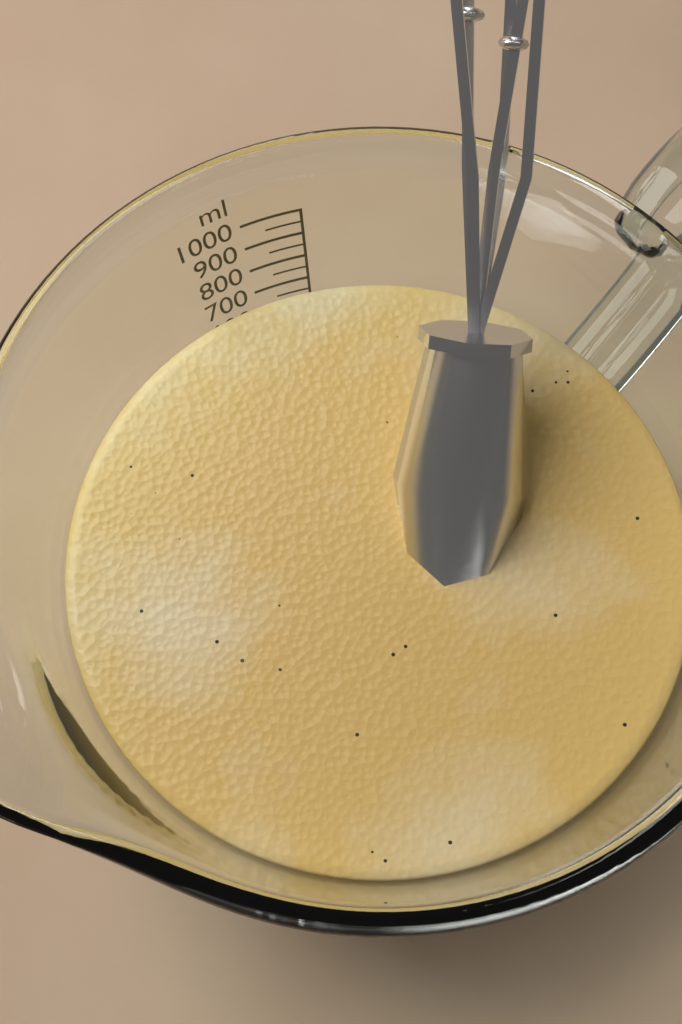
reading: 700 ml
